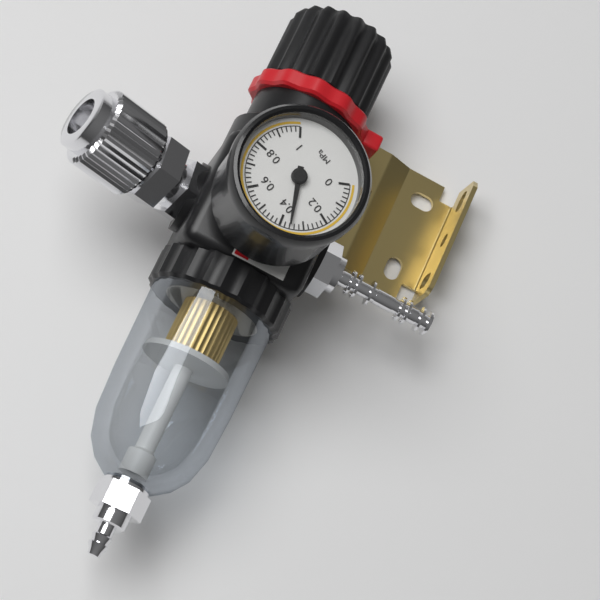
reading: 0.36 MPa
